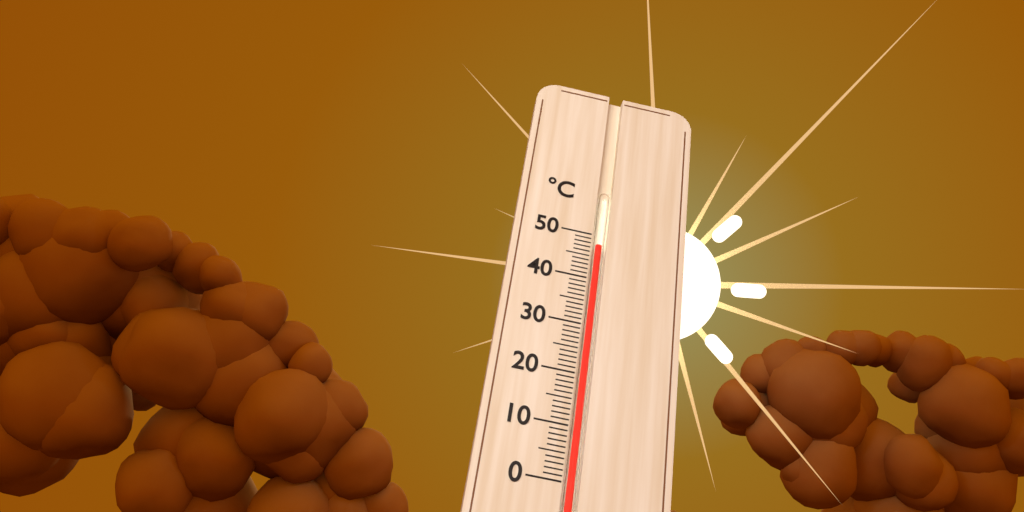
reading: 48 °C
